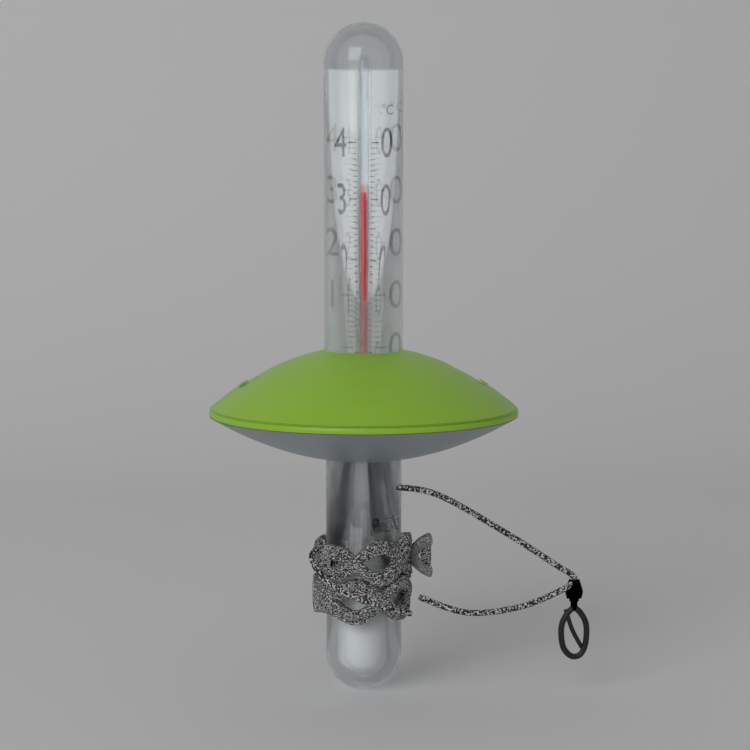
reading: 31 °C
